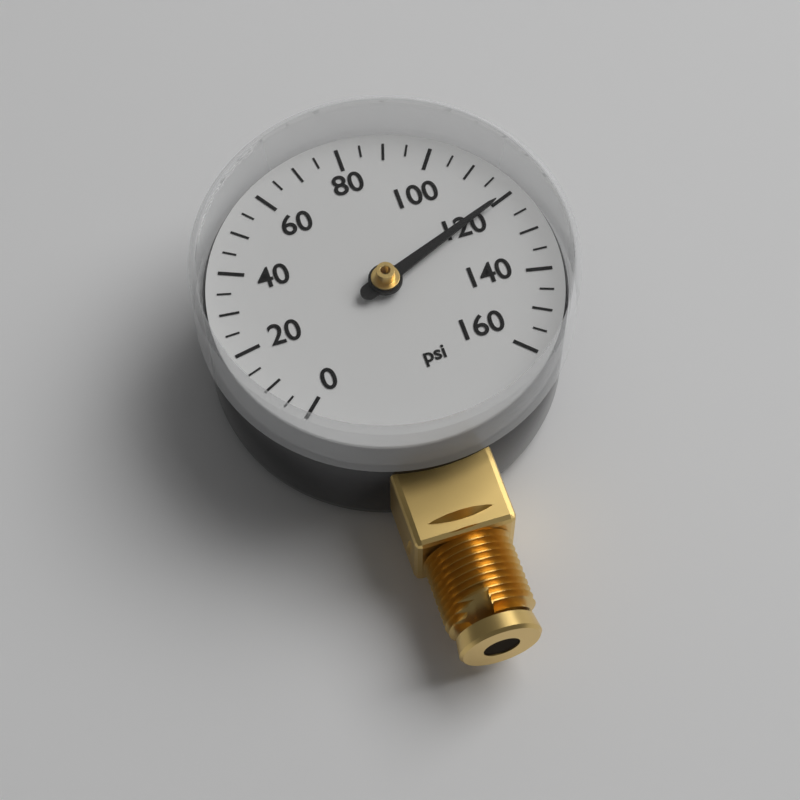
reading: 120 psi
